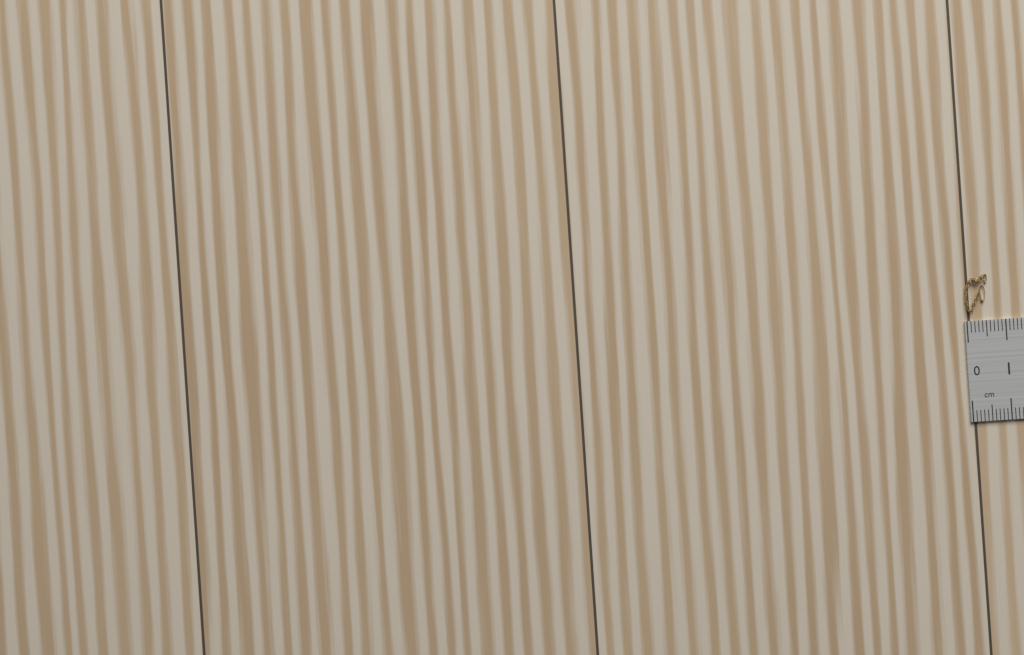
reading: 0.6 cm
